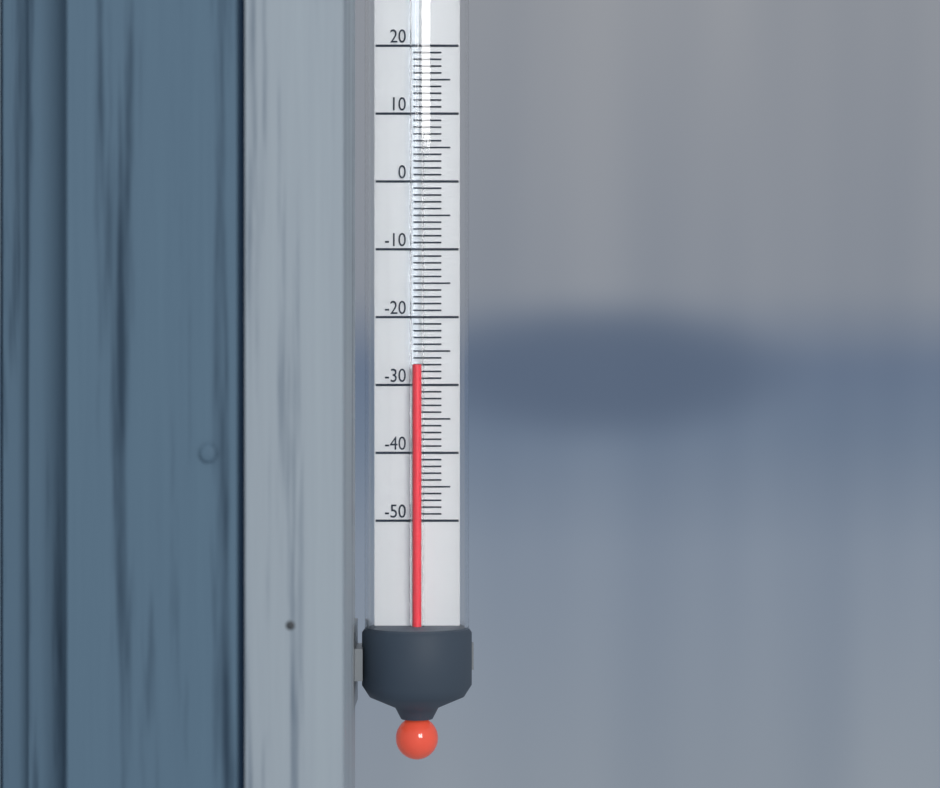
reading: -27 (no unit)
